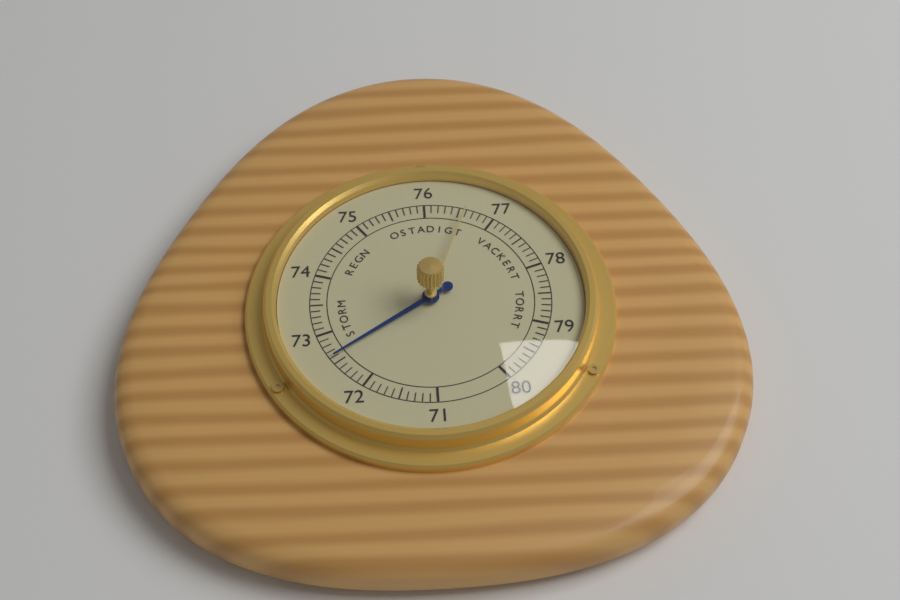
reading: 72.6 (no unit)
